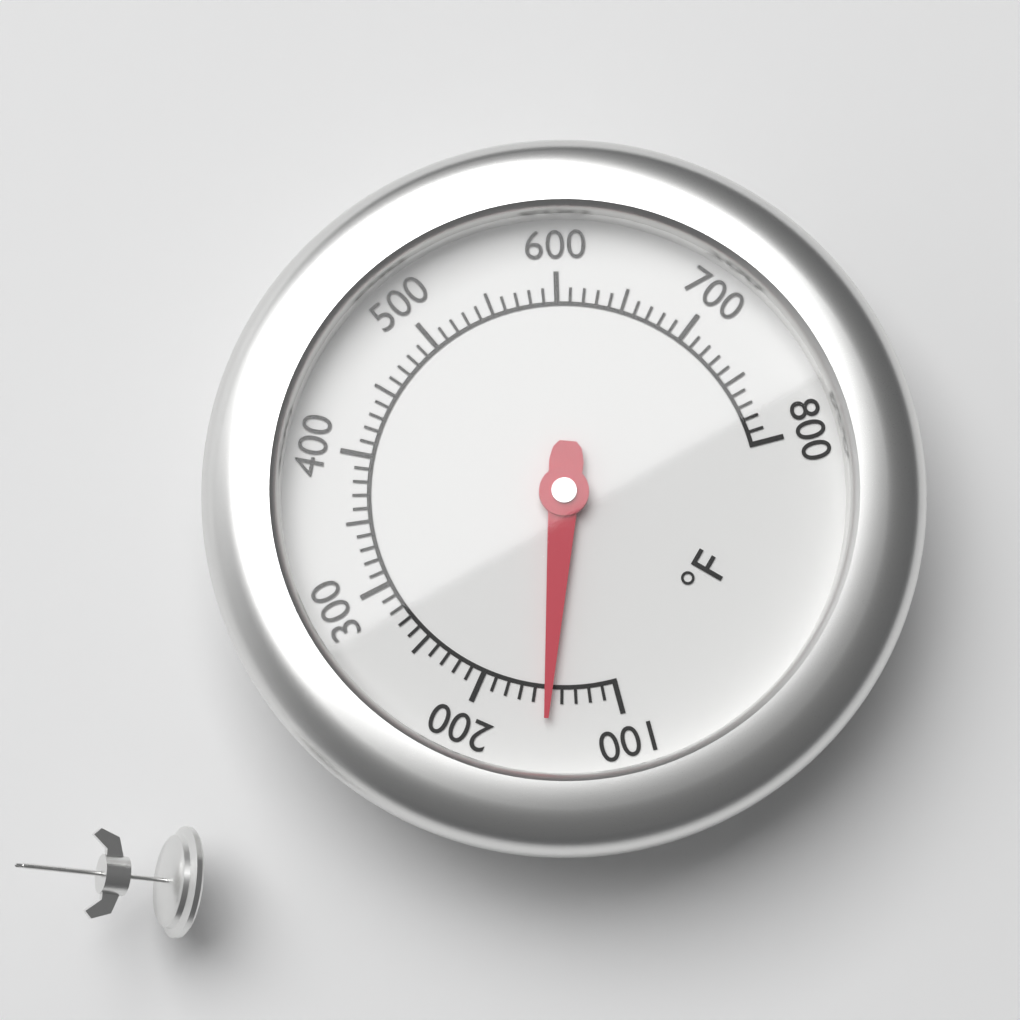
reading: 150 °F
